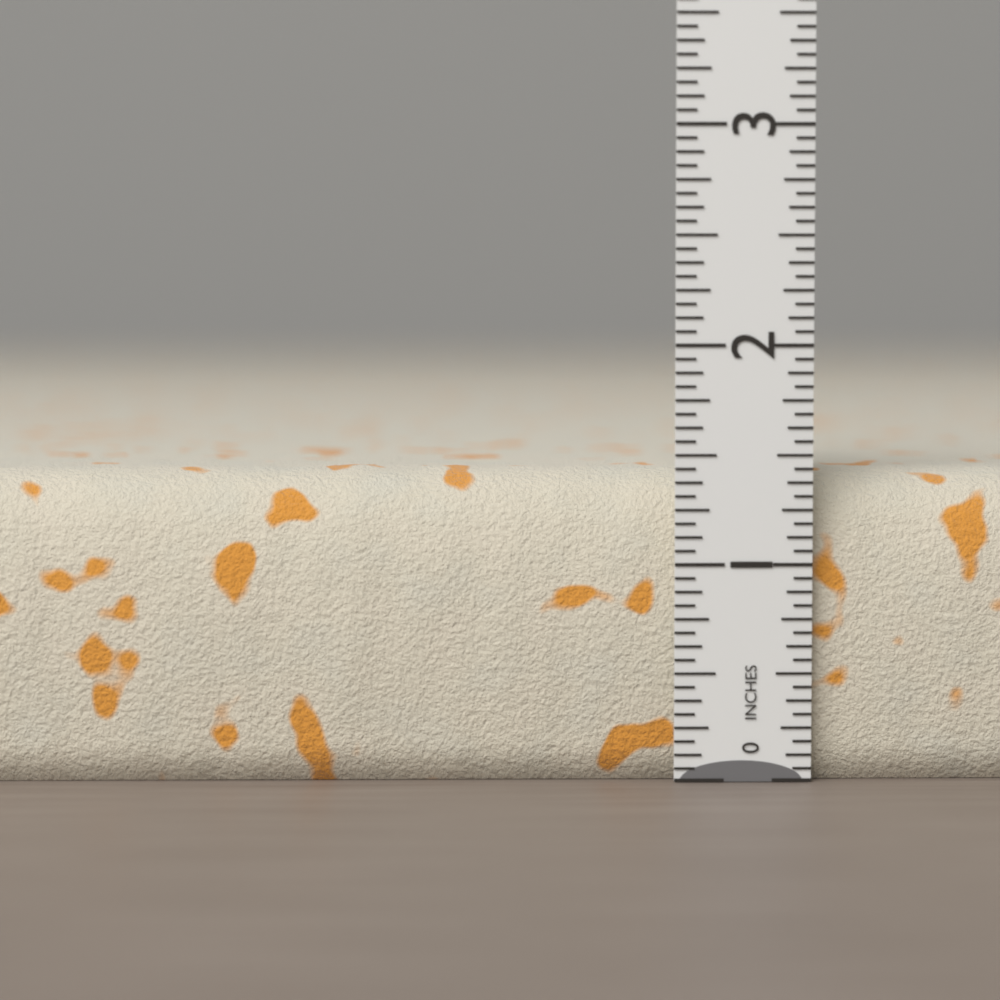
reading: 1.4375 in
